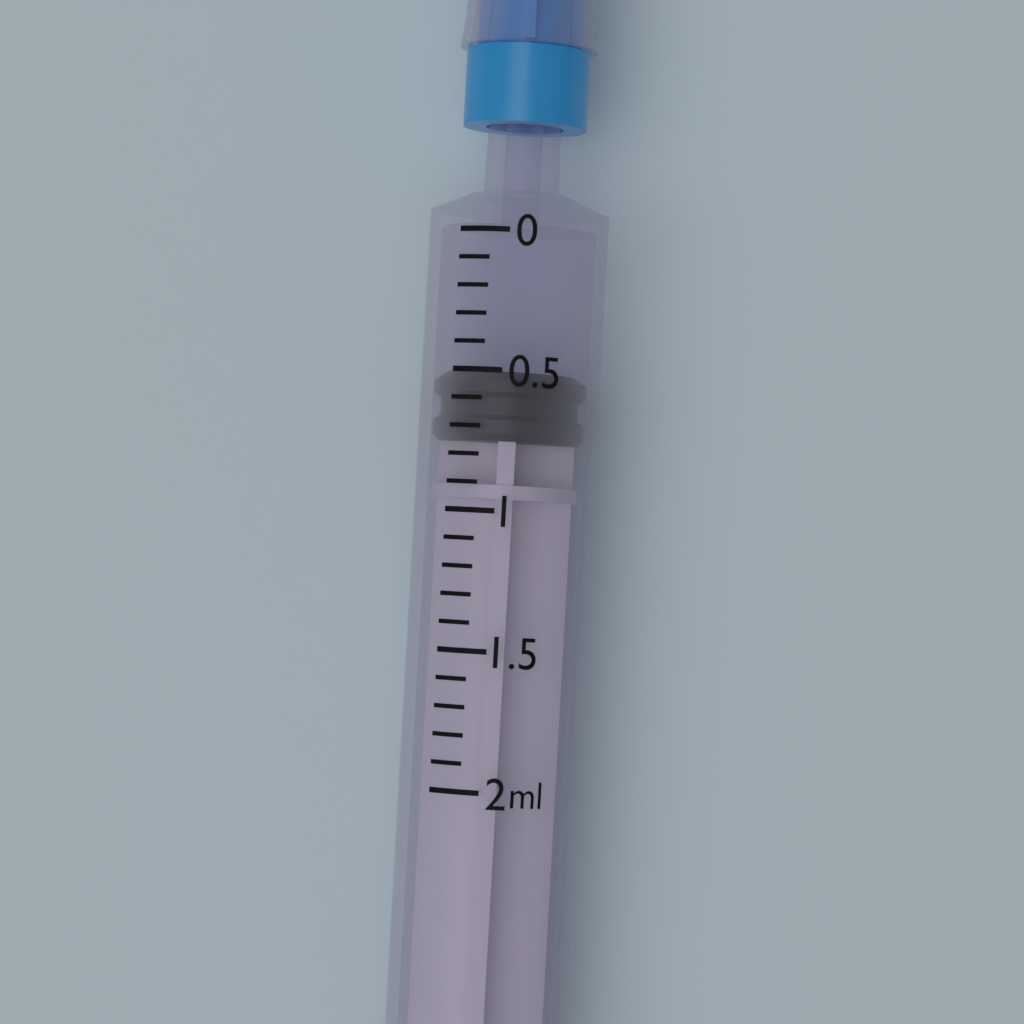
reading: 0.5 ml
